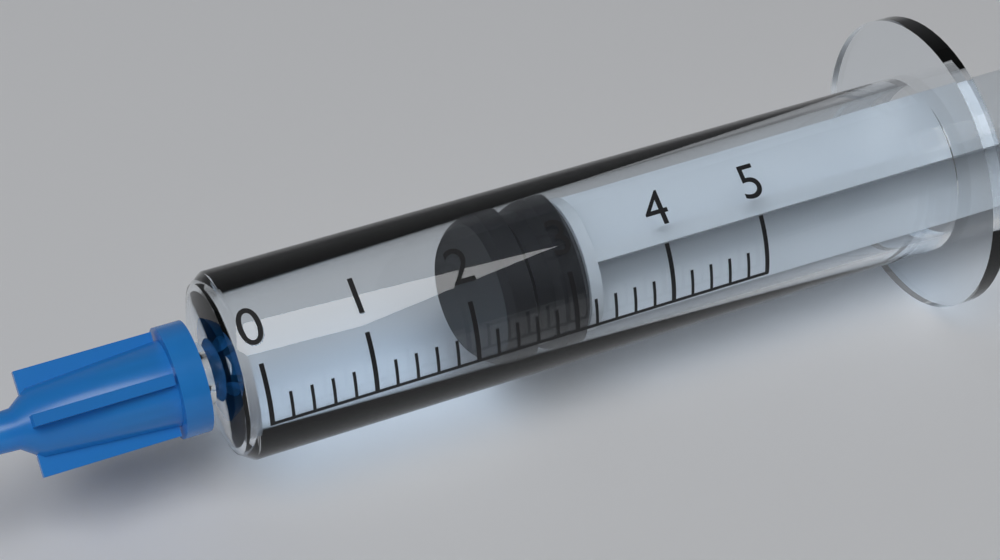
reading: 2.4 (no unit)
